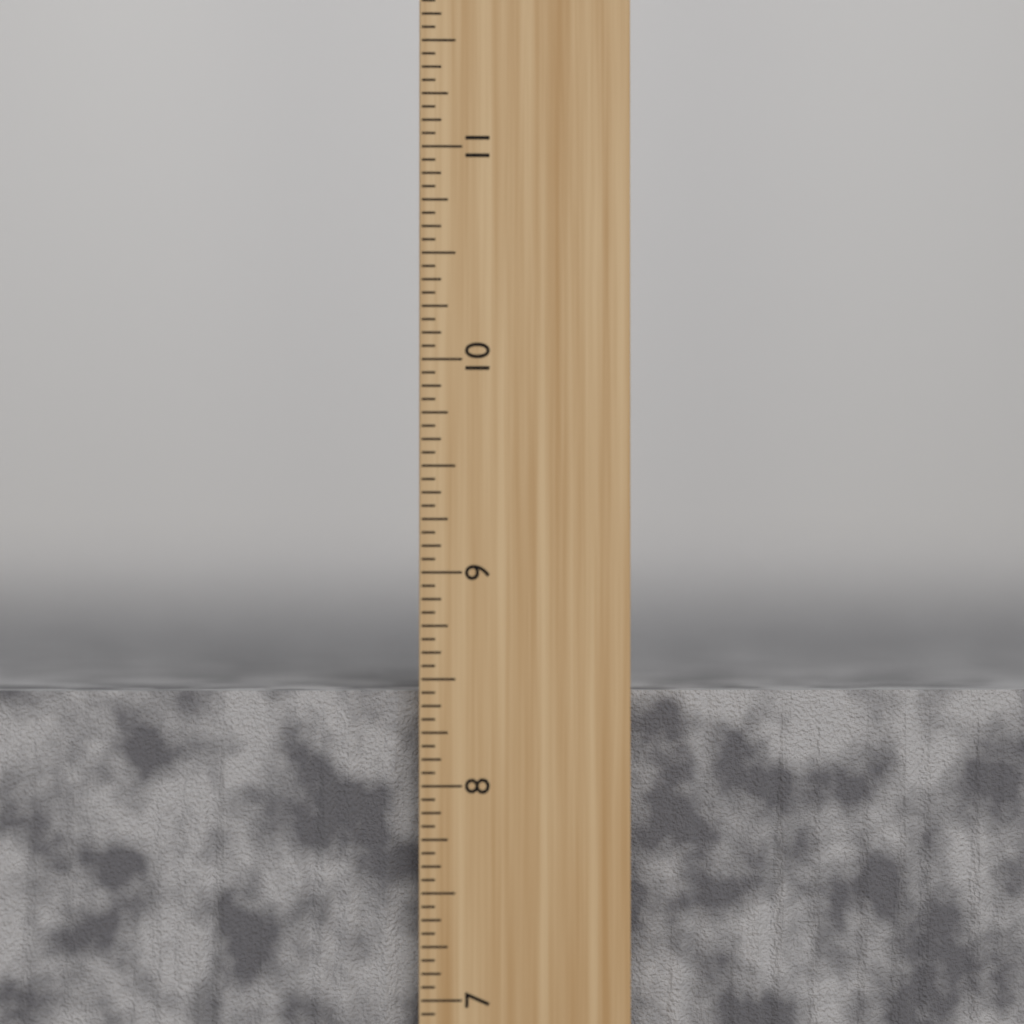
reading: 8.4375 inch
